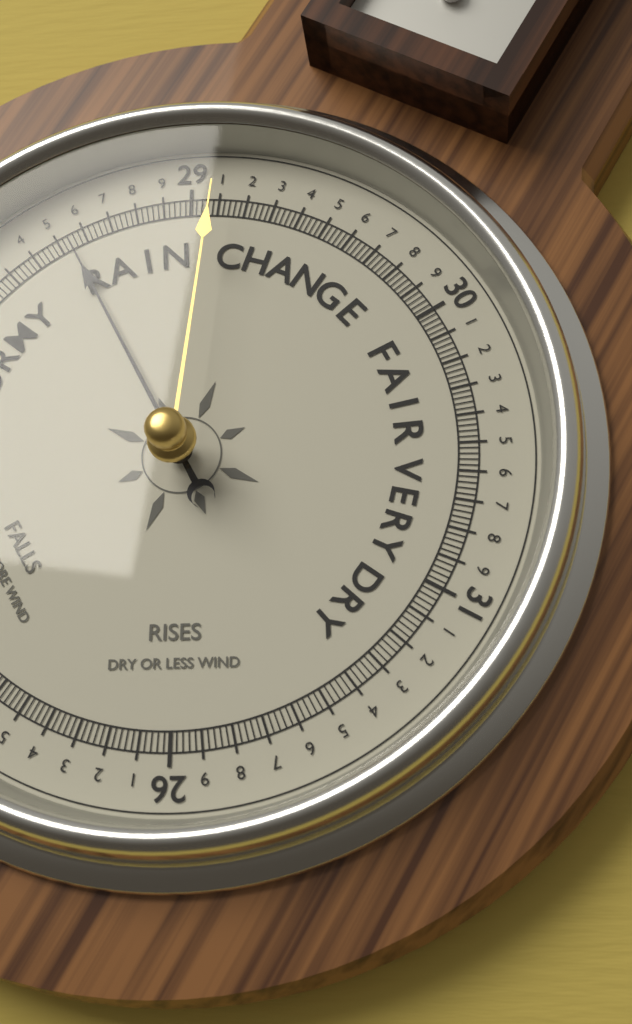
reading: 28.54 (no unit)
